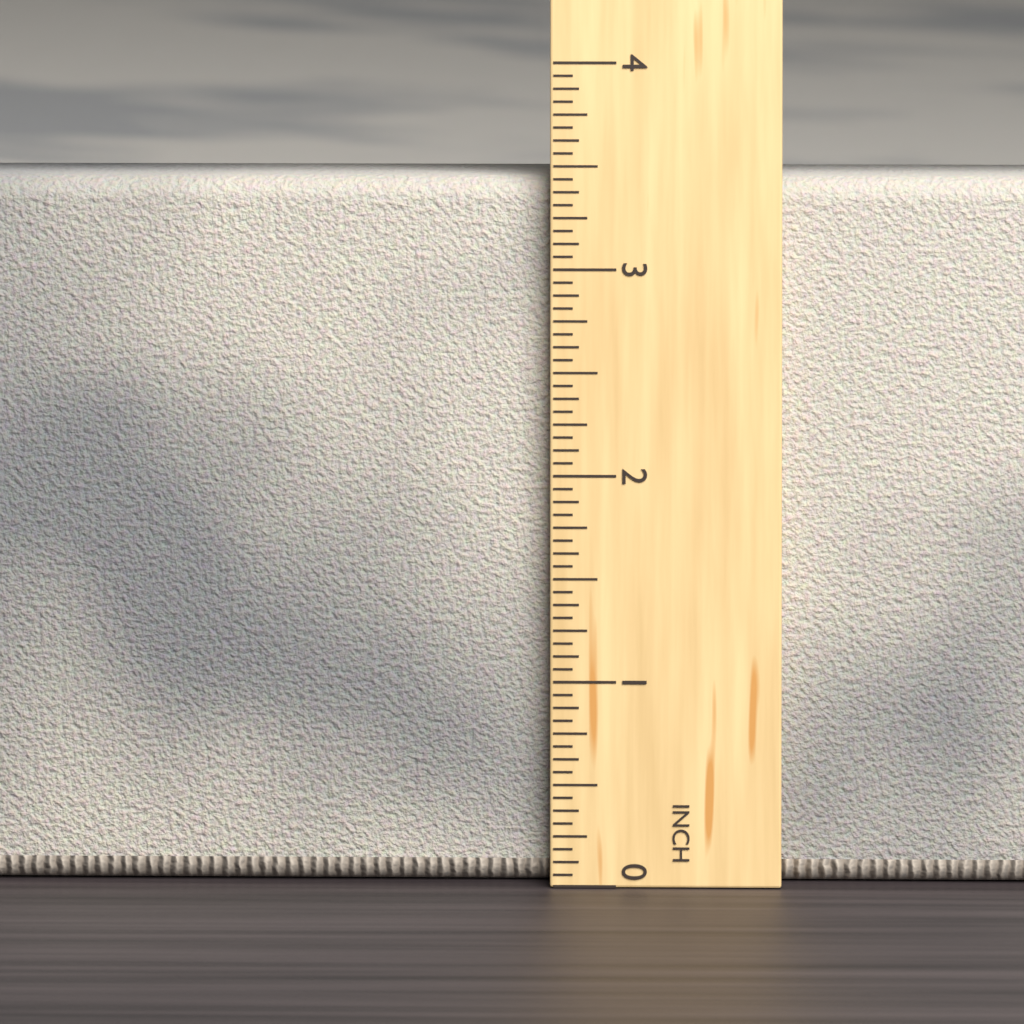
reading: 3.4375 in
